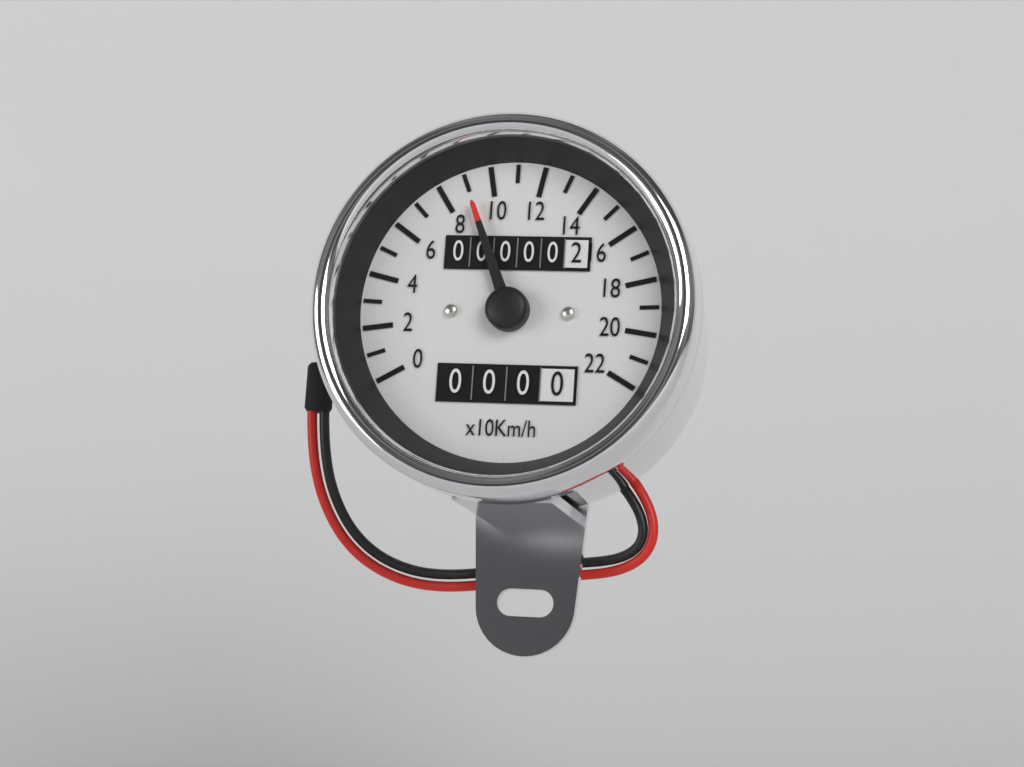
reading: 90 km/h
